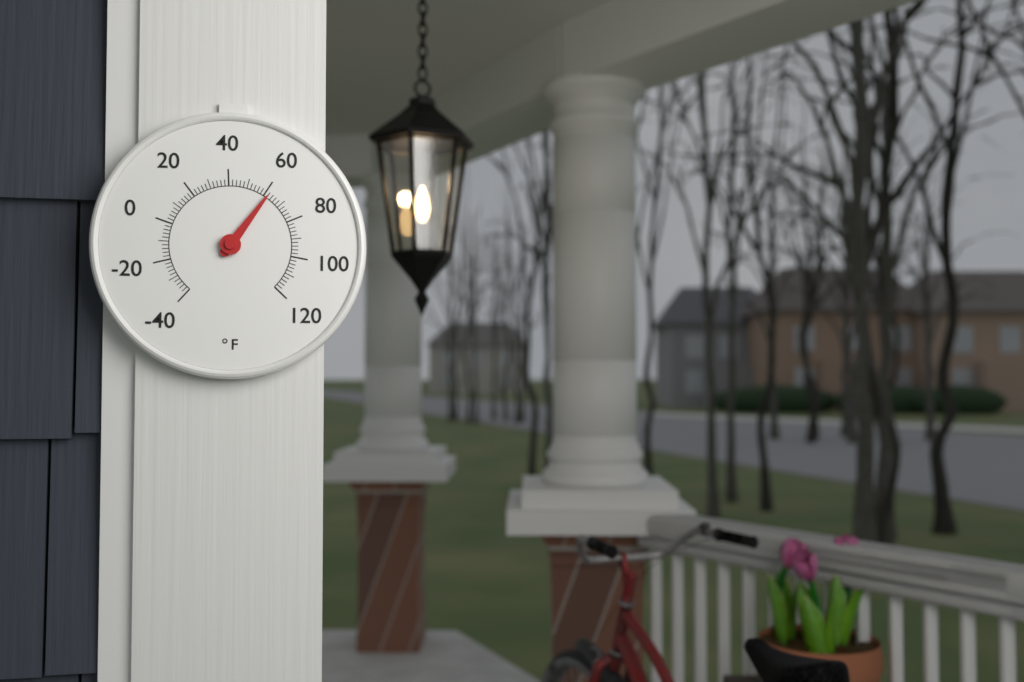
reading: 62 °F
